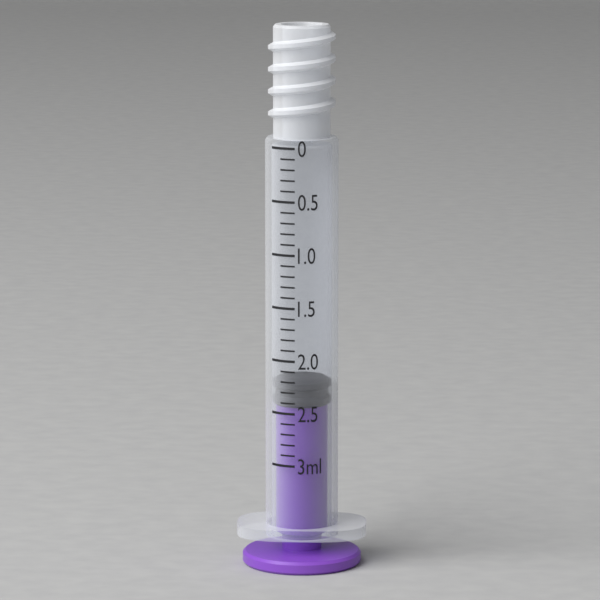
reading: 2.2 ml
